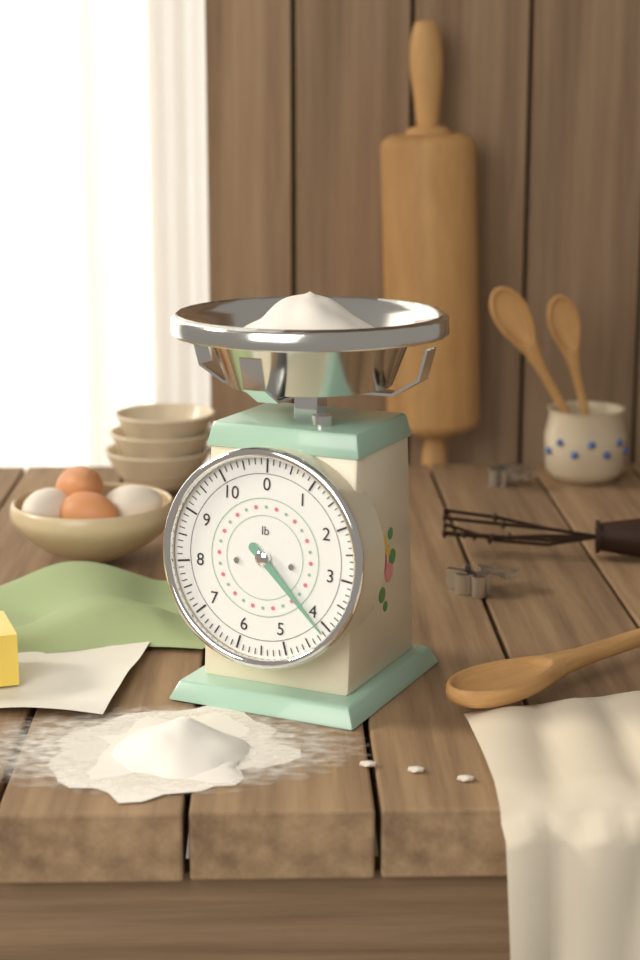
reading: 4.125 lb
